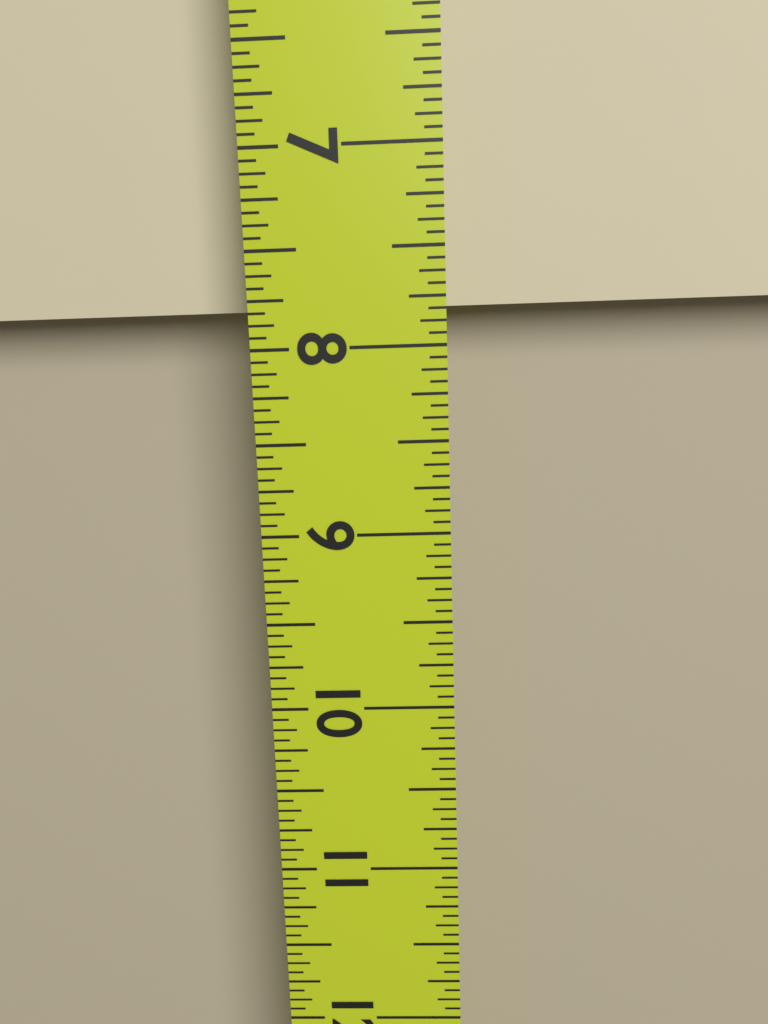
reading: 7.8125 in
